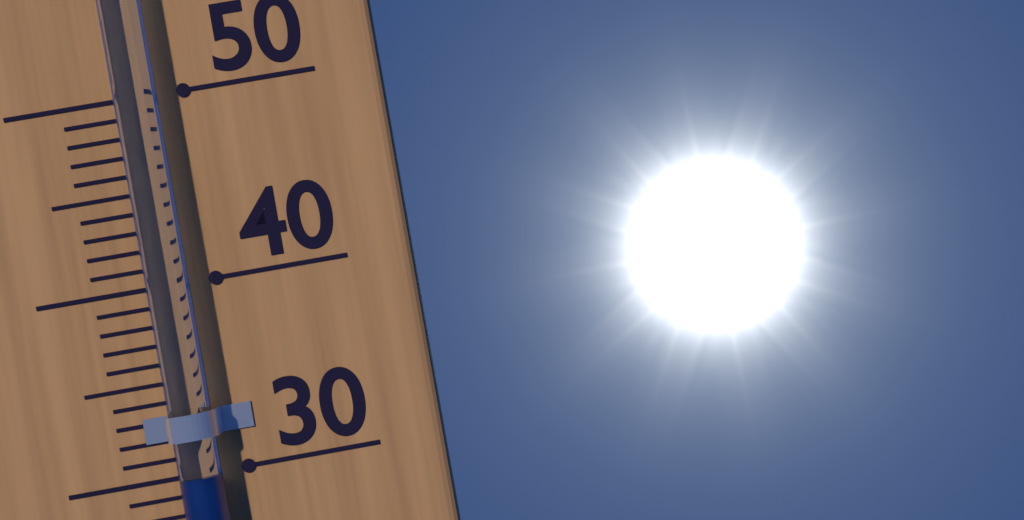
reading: 30 °C
